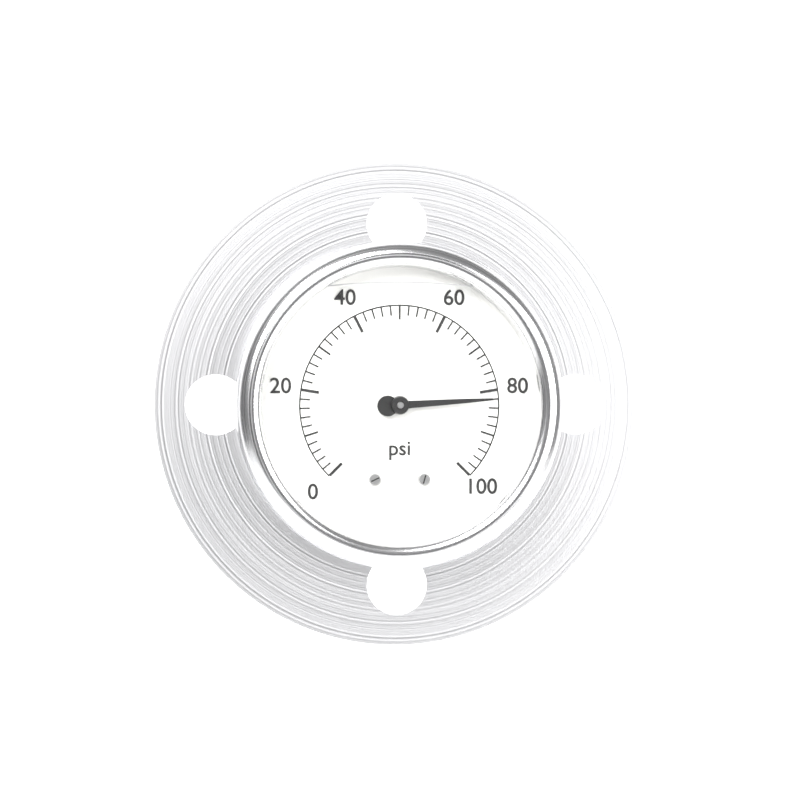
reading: 82 psi
